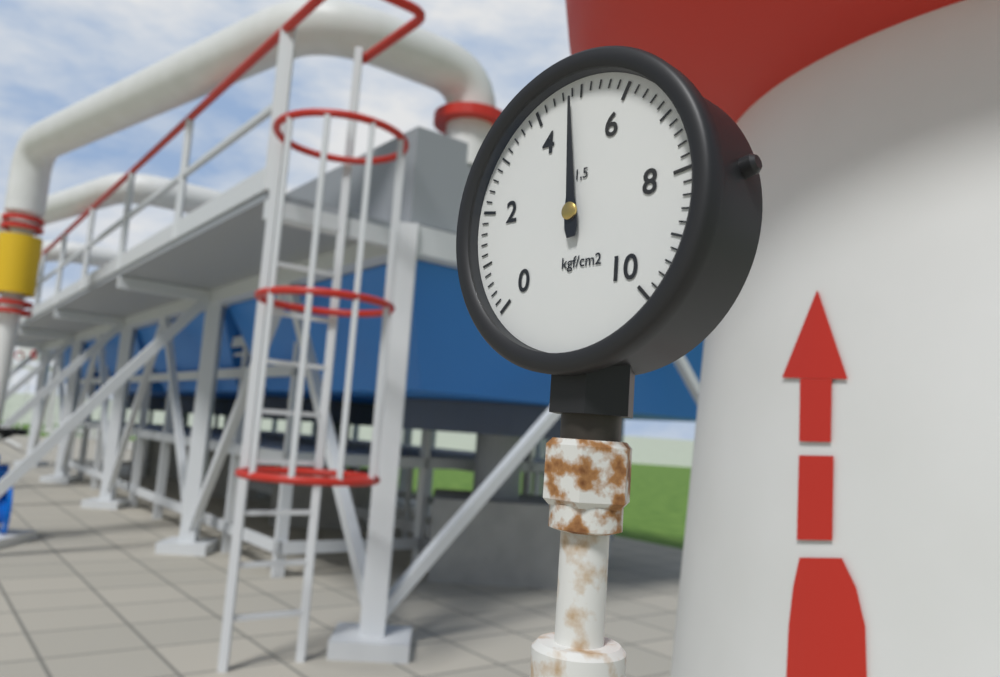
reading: 4.8 kgf/cm²
